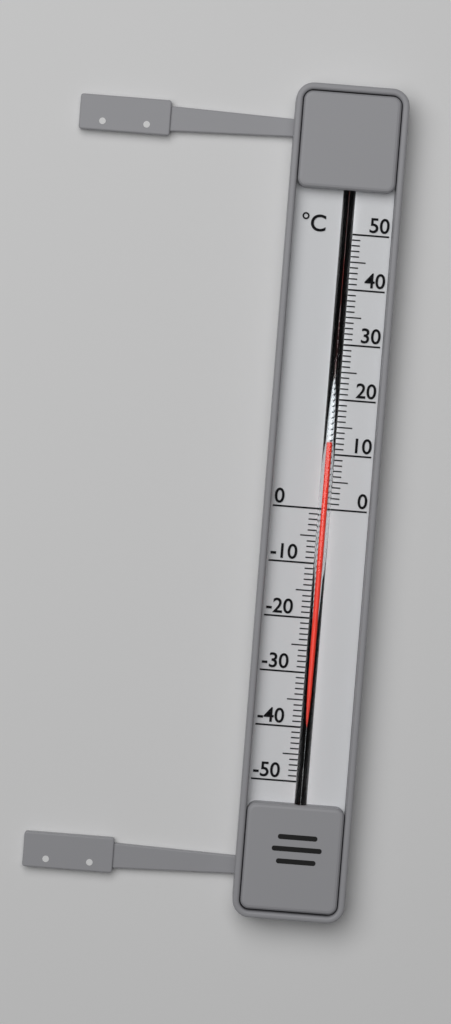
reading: 12 °C
